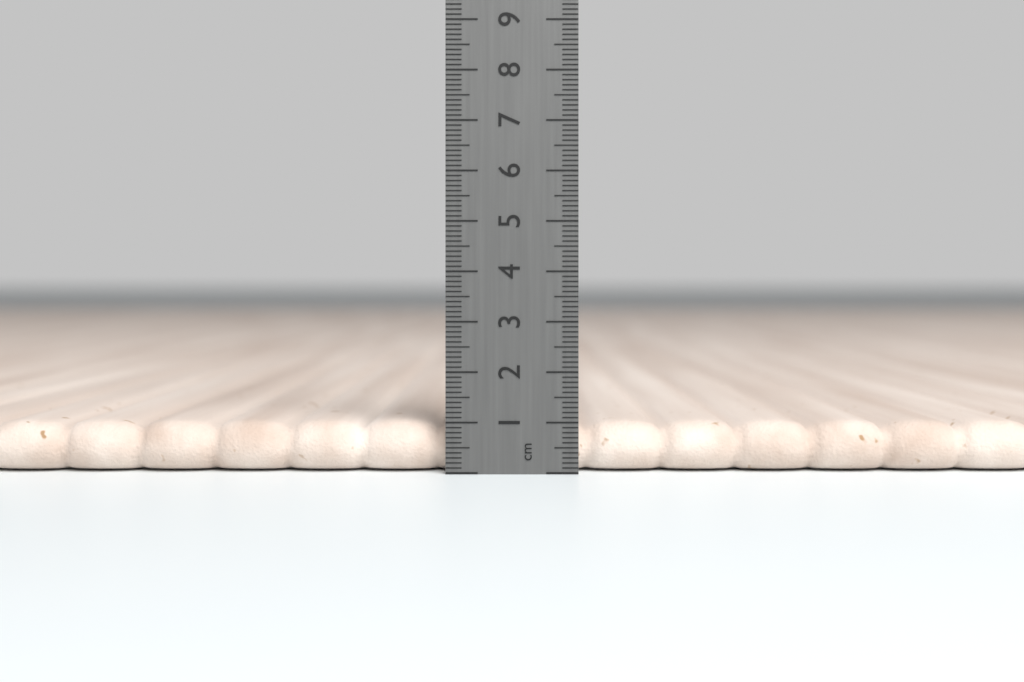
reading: 1.0 cm
